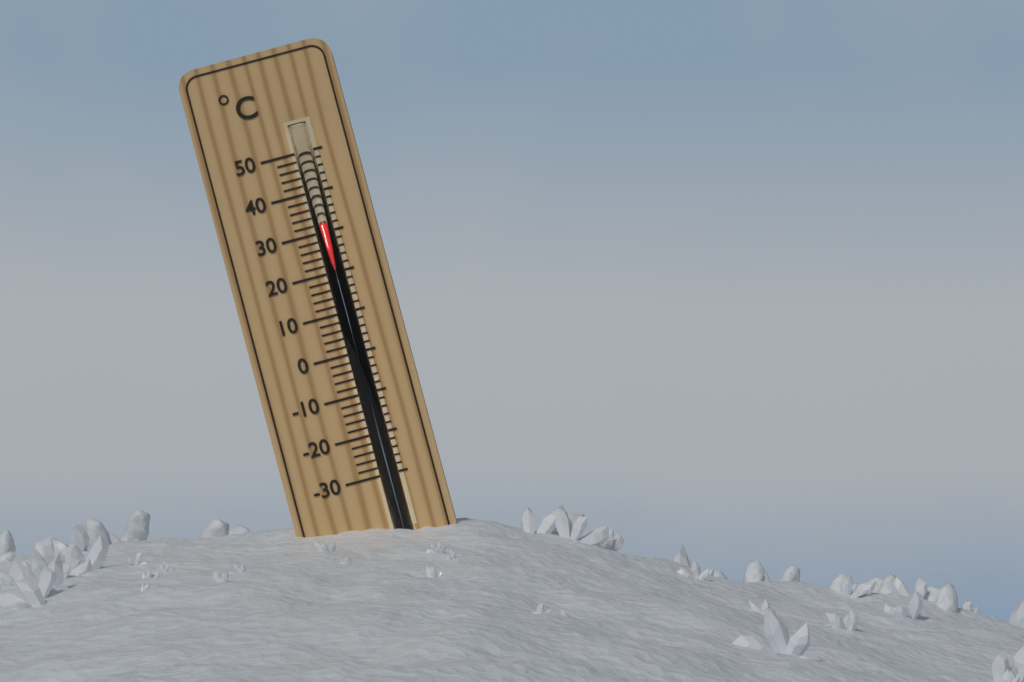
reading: 32 °C
